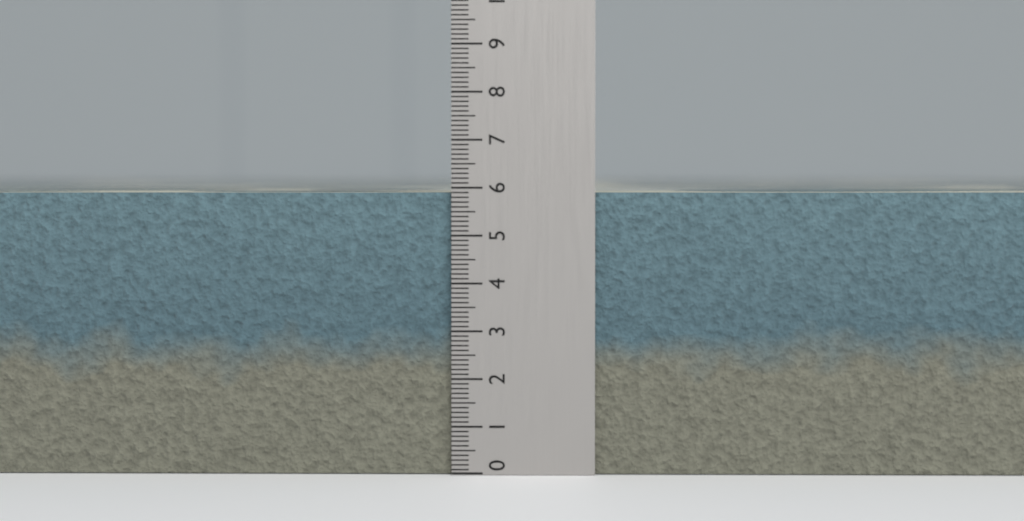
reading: 5.9 (no unit)
